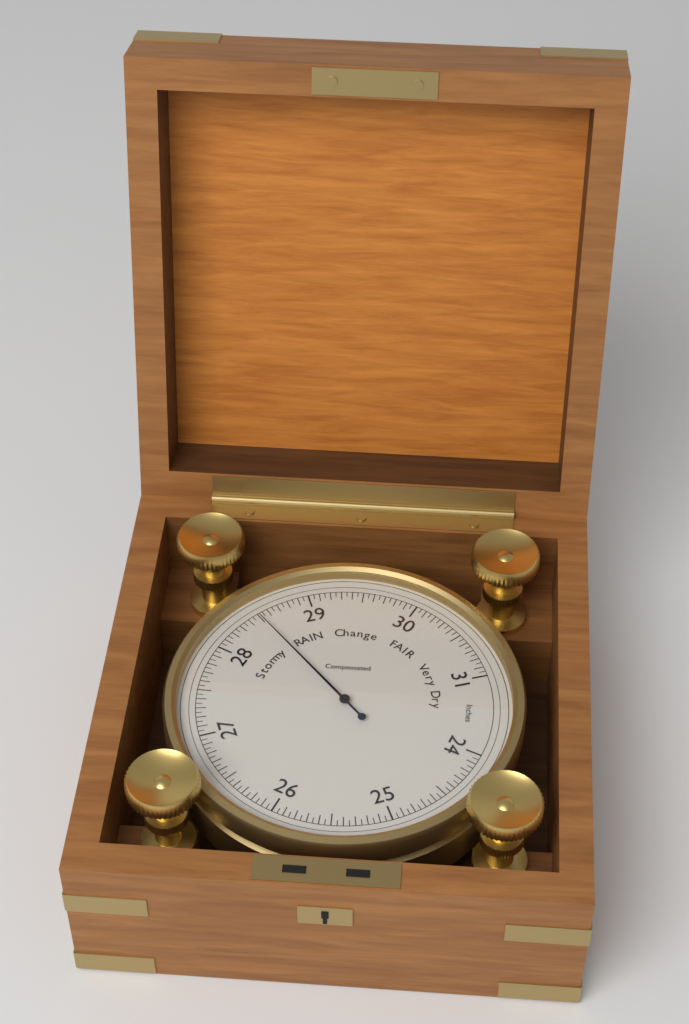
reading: 28.50 inHg
